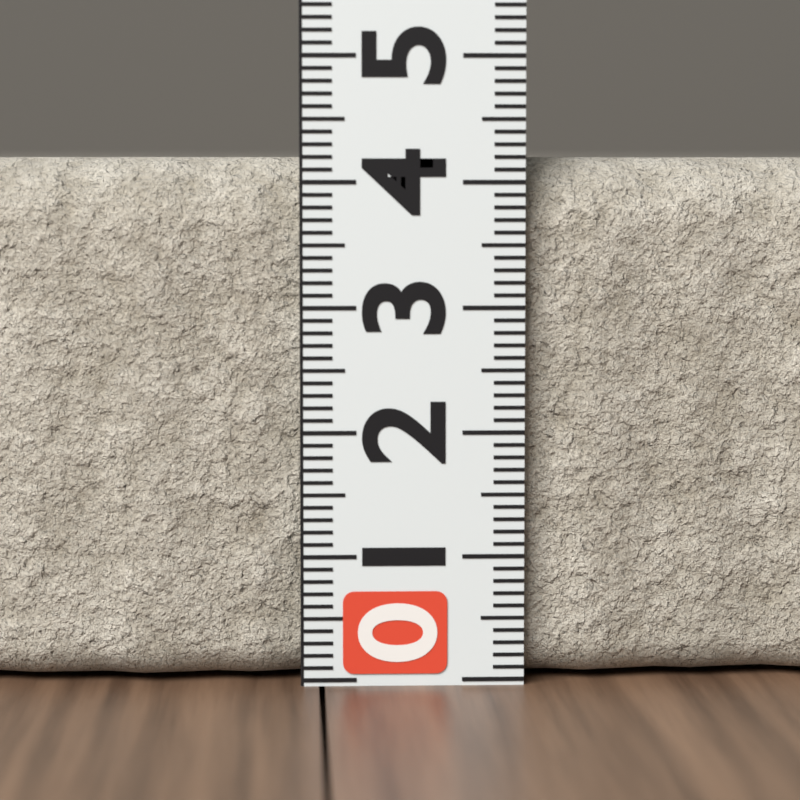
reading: 4.2 (no unit)
